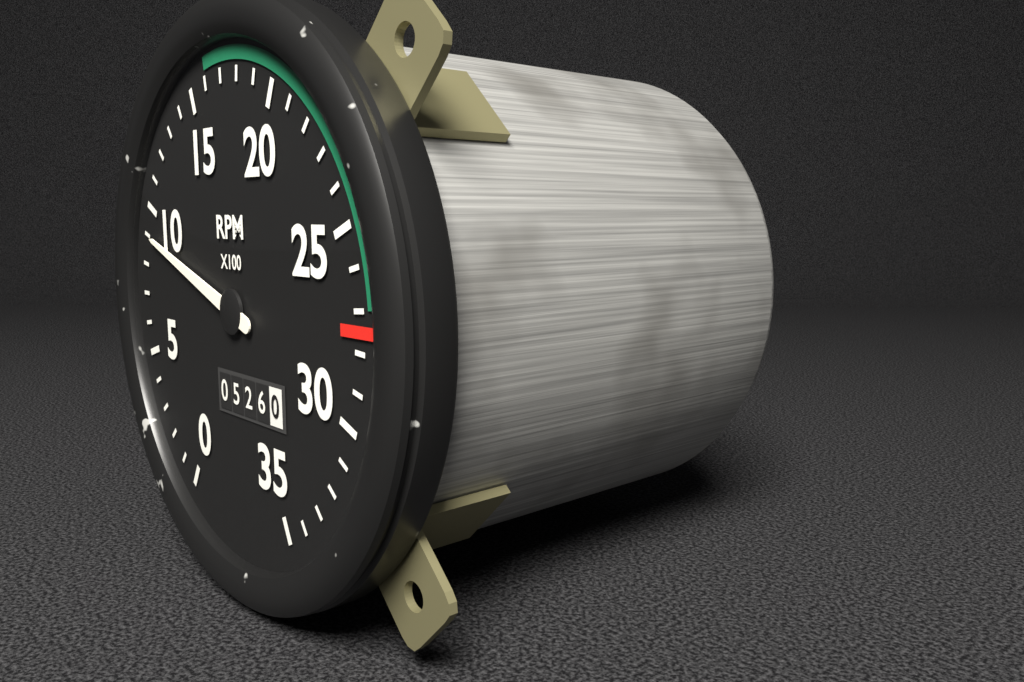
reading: 900 RPM
